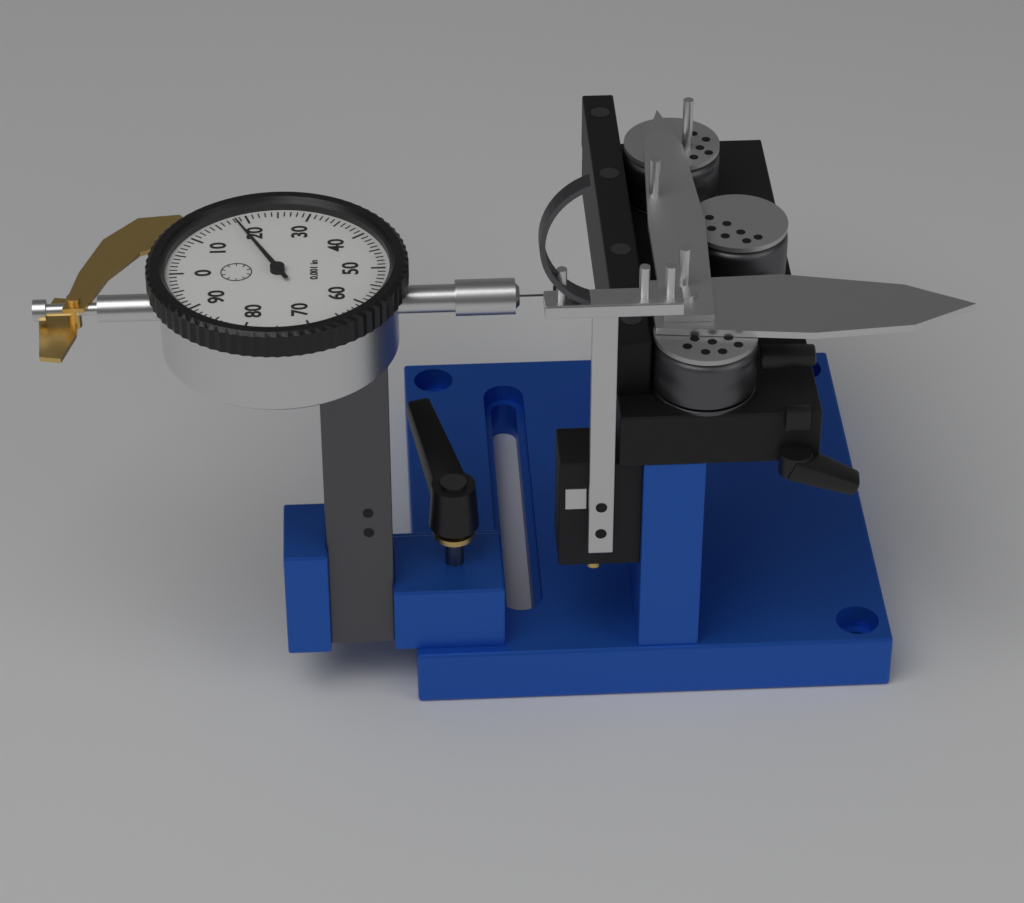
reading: 0.018 in
